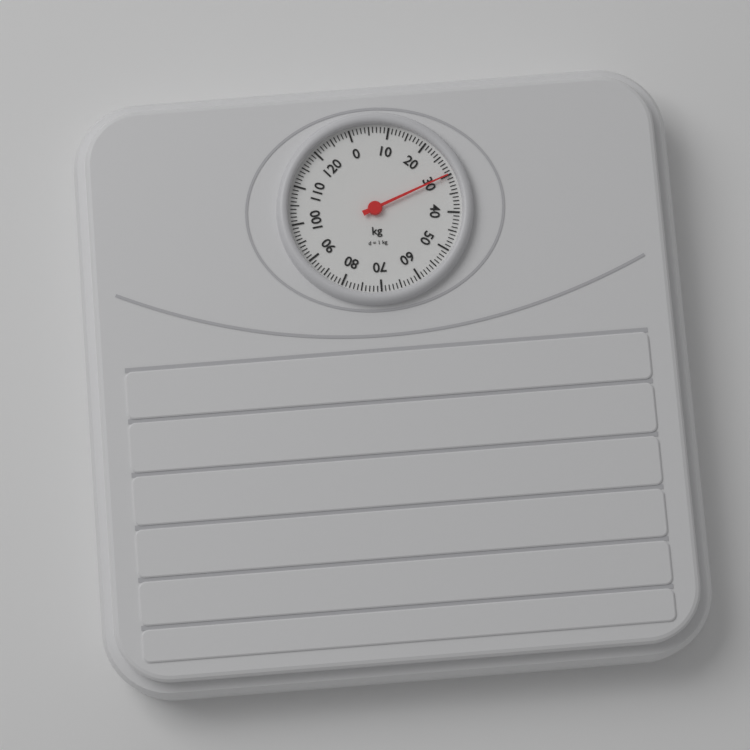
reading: 30 kg
